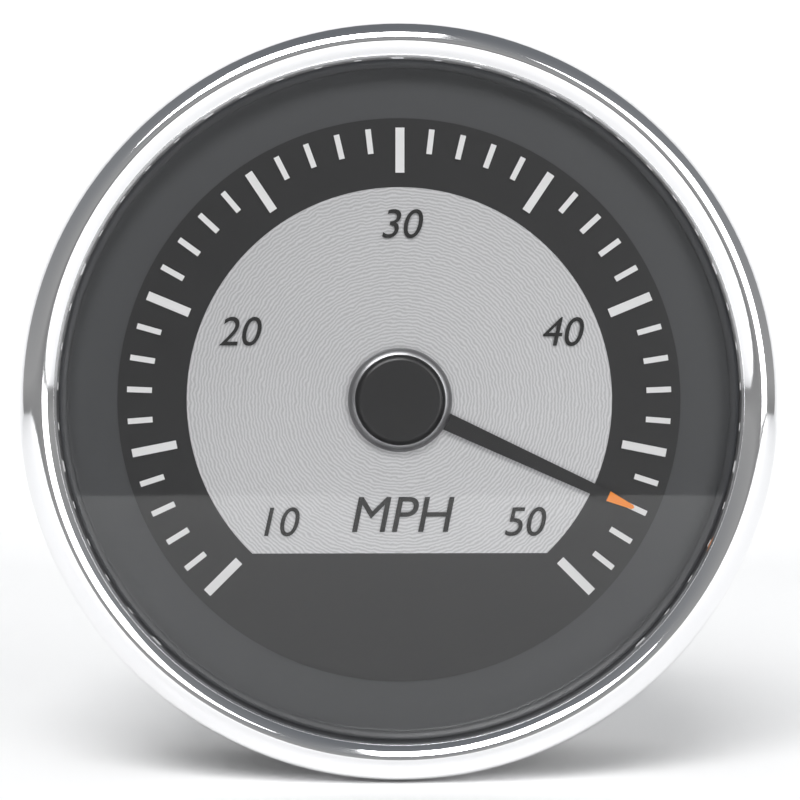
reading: 47 mph
